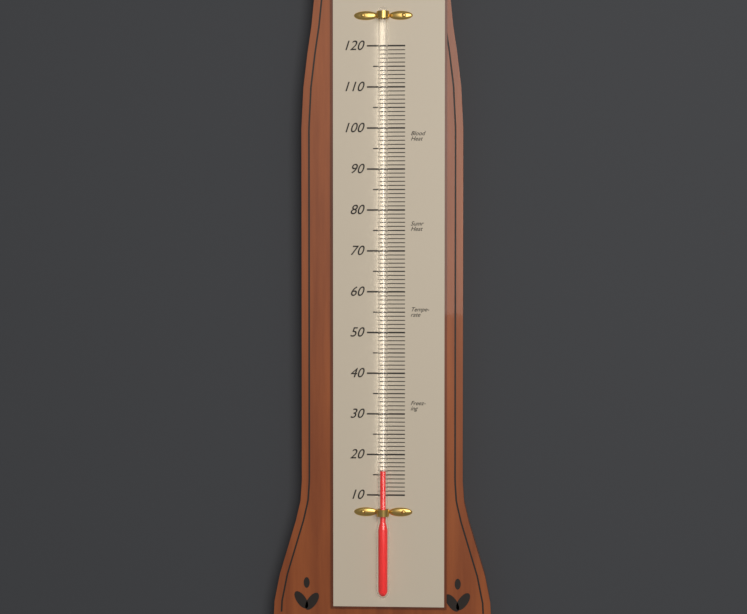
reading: 16 (no unit)
